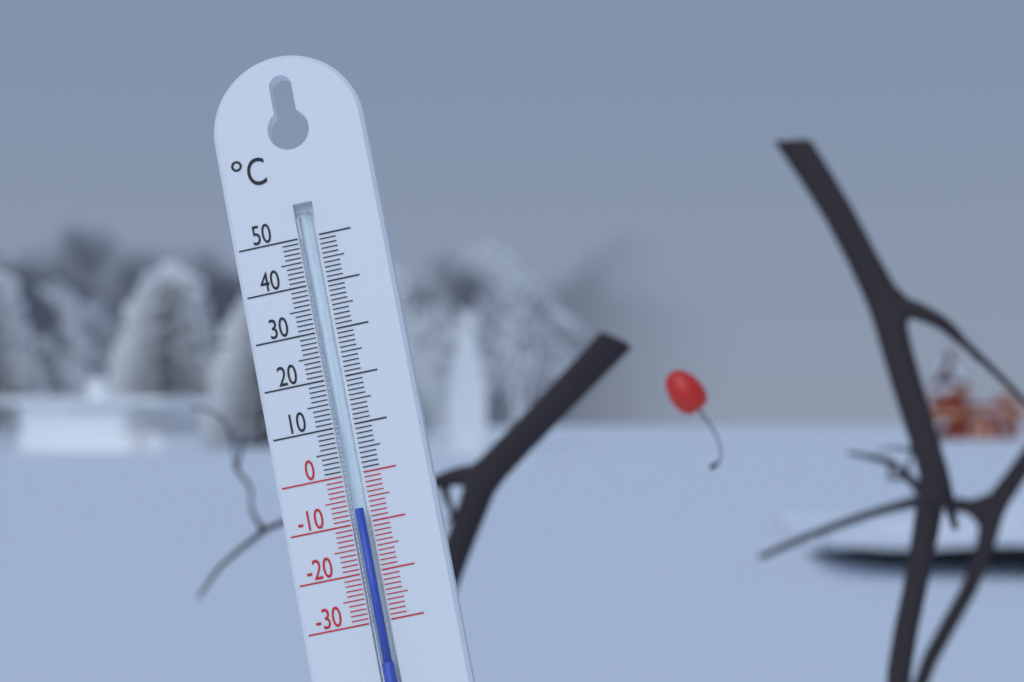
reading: -7 °C
